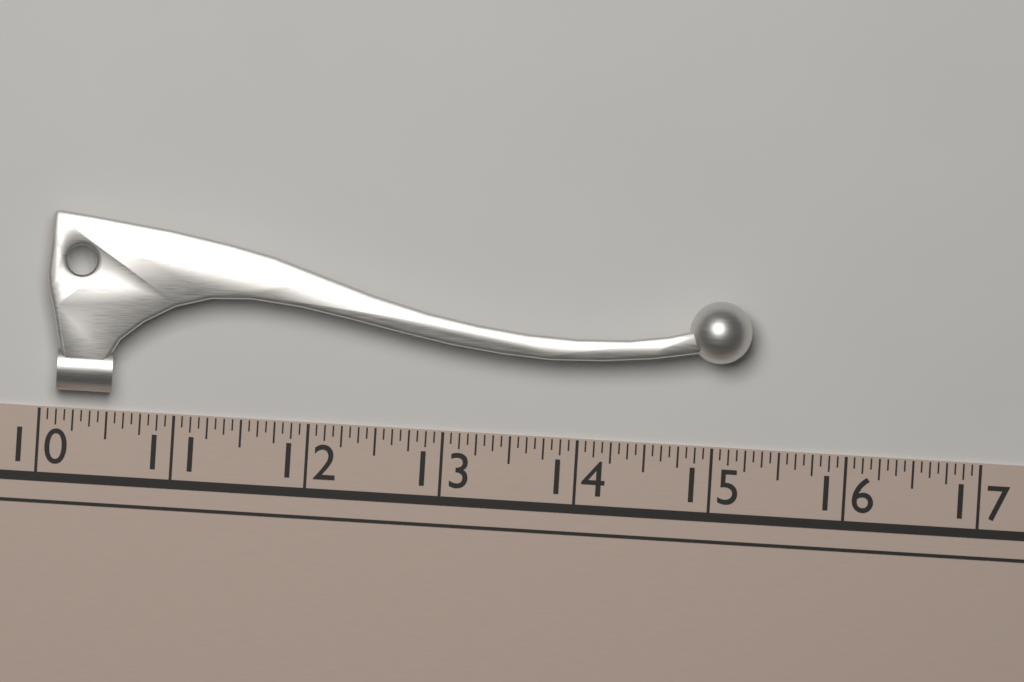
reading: 15.2500 (no unit)
